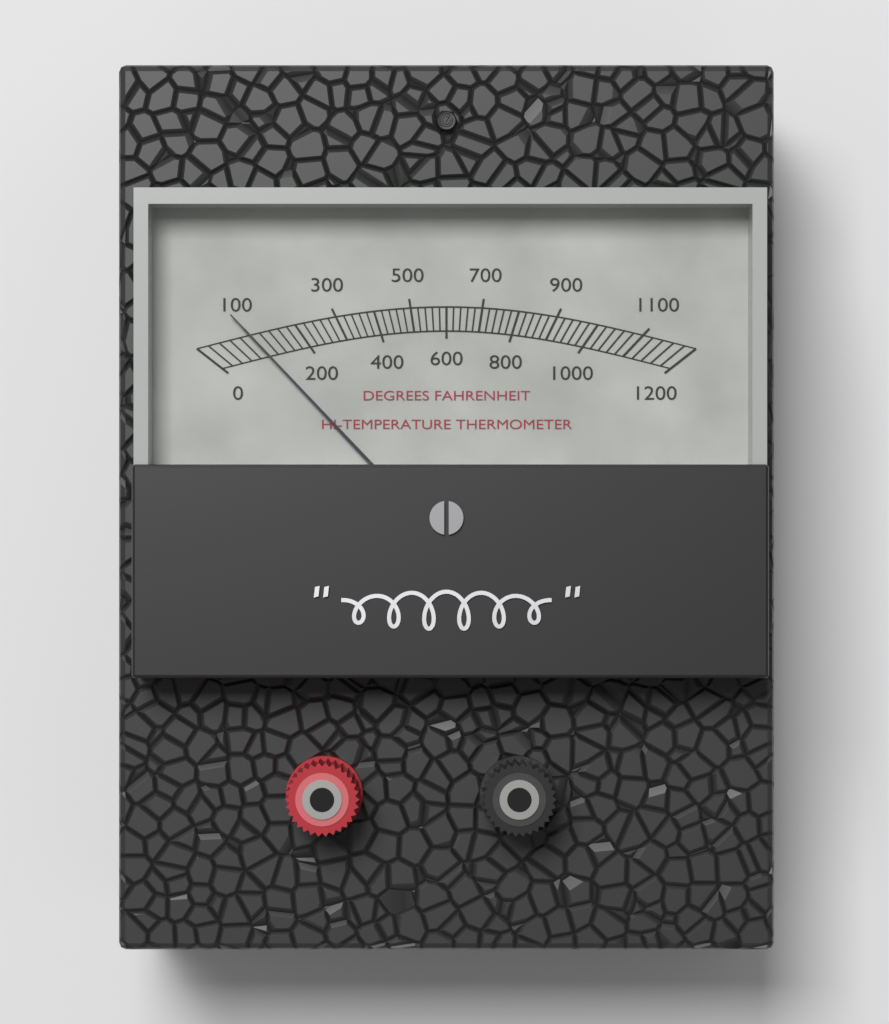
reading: 100 °F
